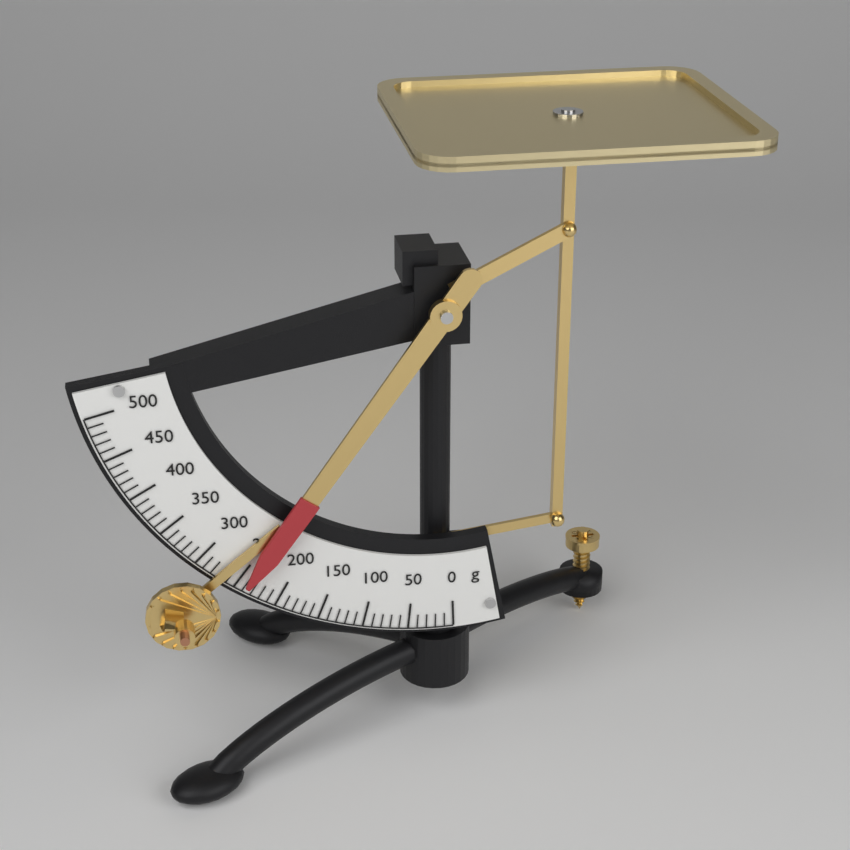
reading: 240 g
